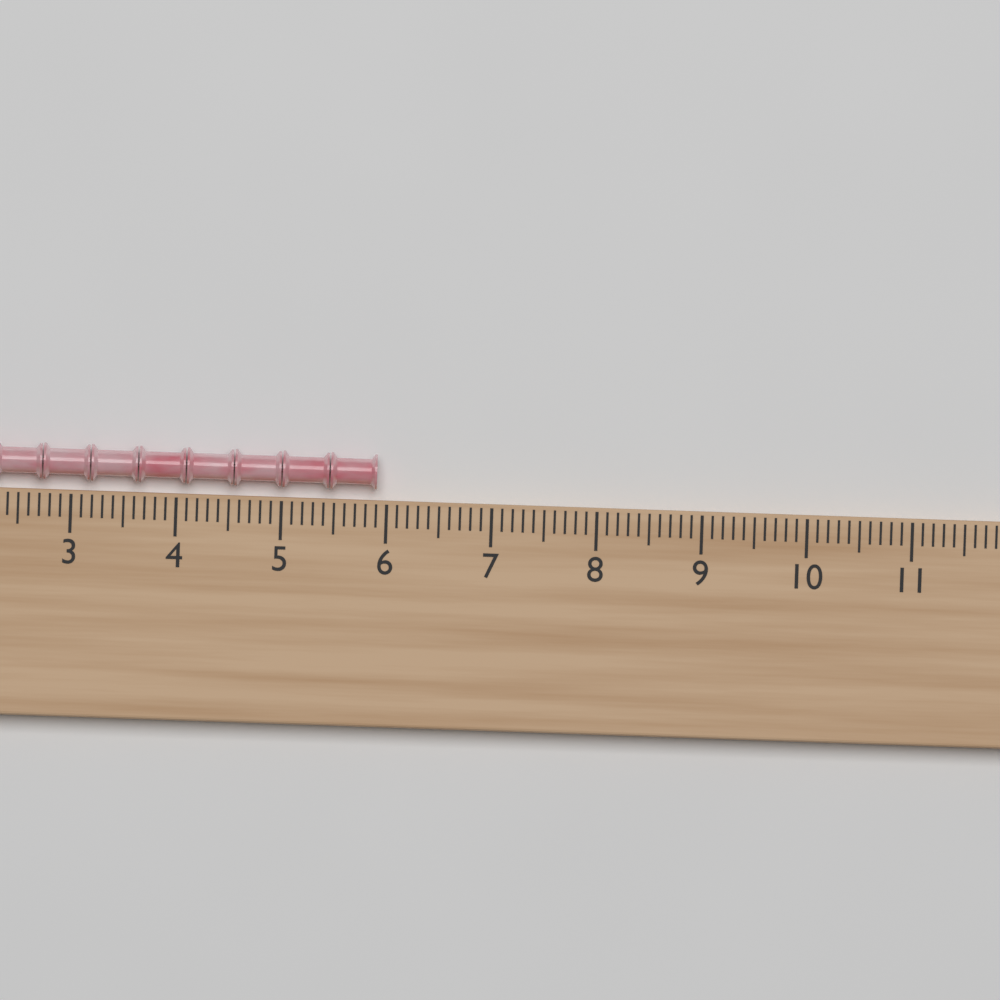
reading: 5.9 (no unit)
